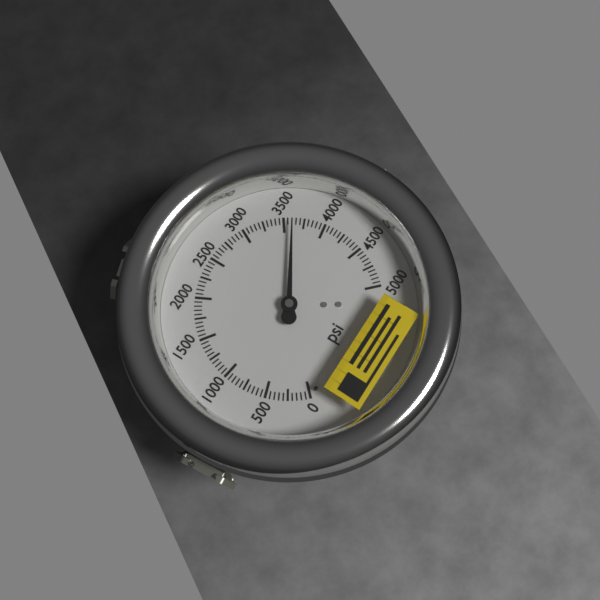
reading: 3600 psi
